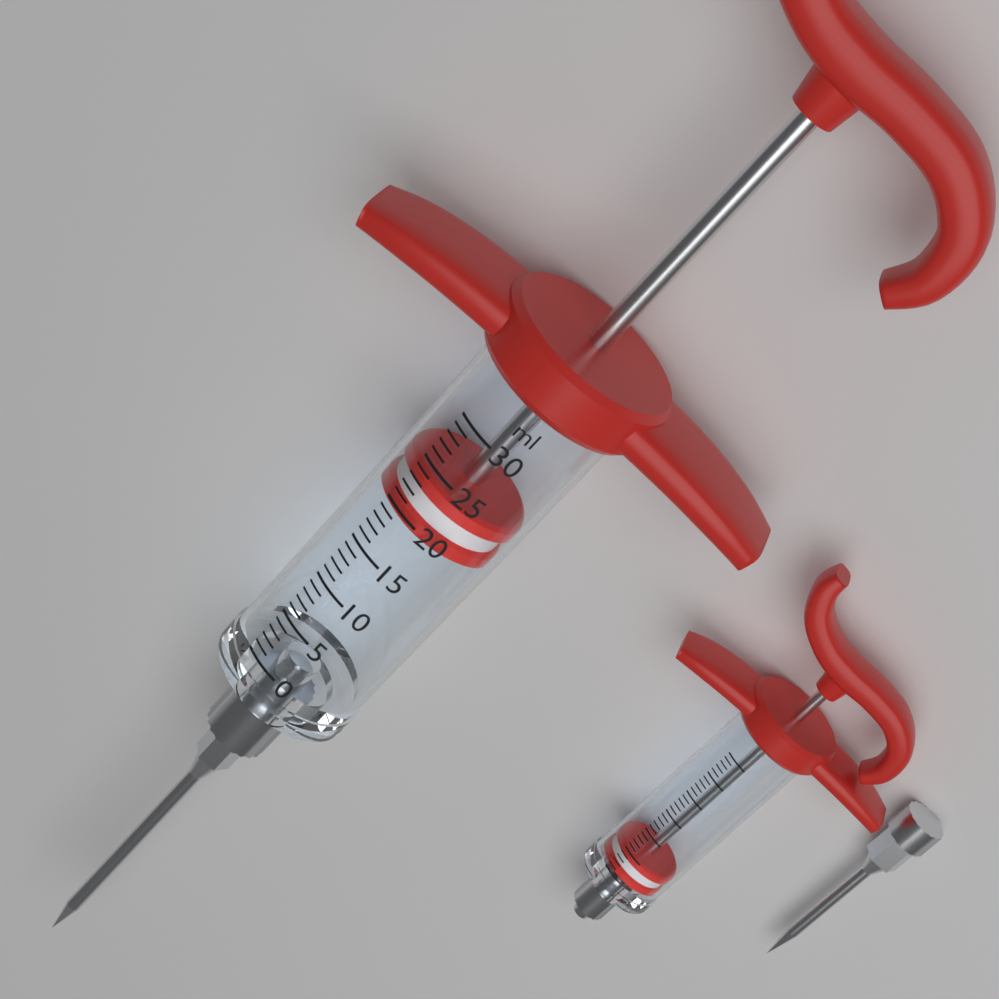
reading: 19 ml
